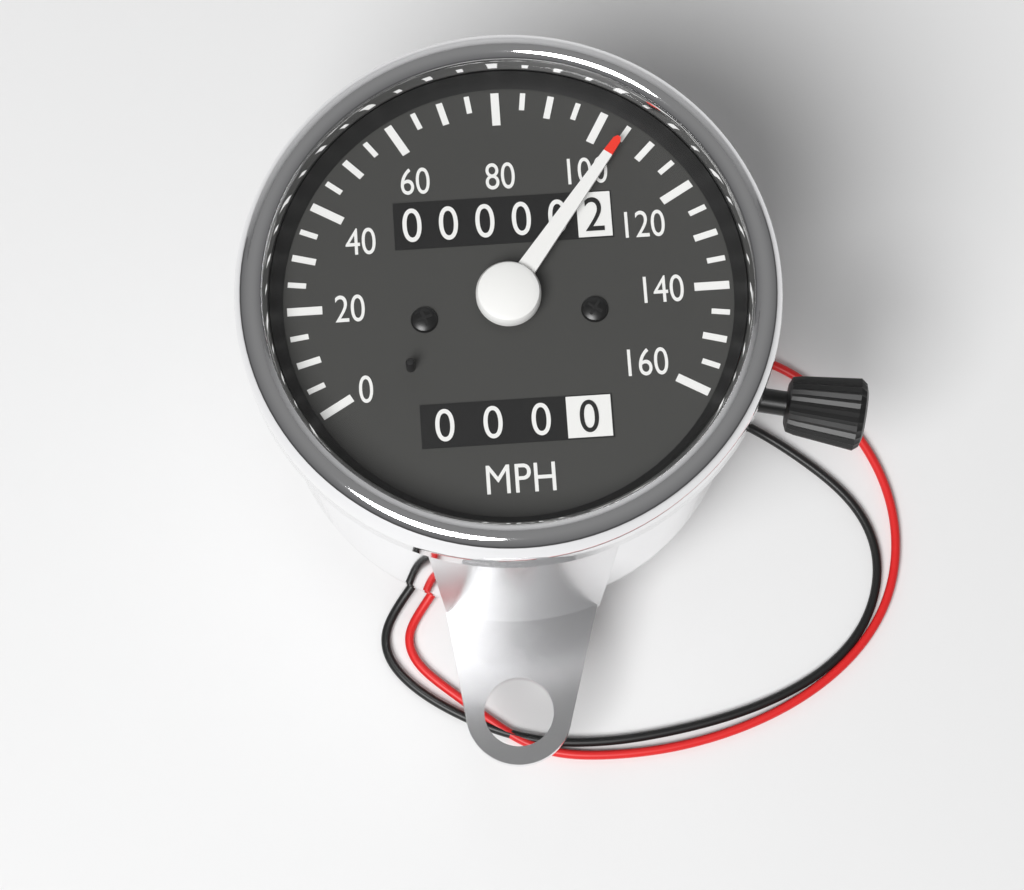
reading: 105 mph
